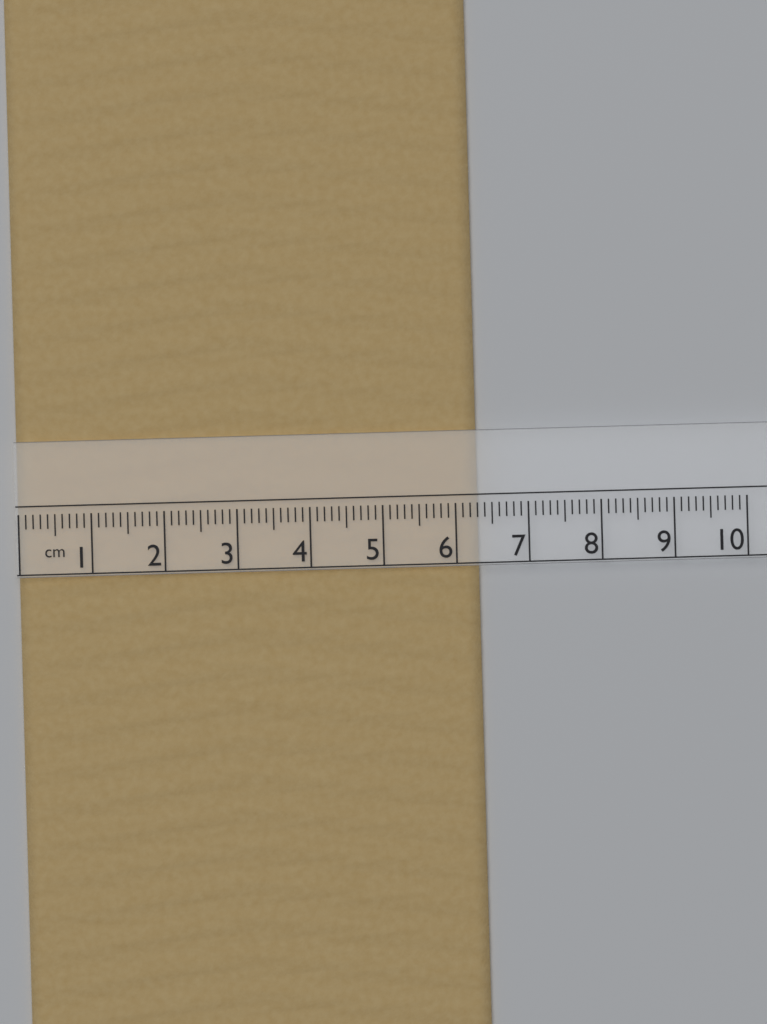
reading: 6.3 cm
